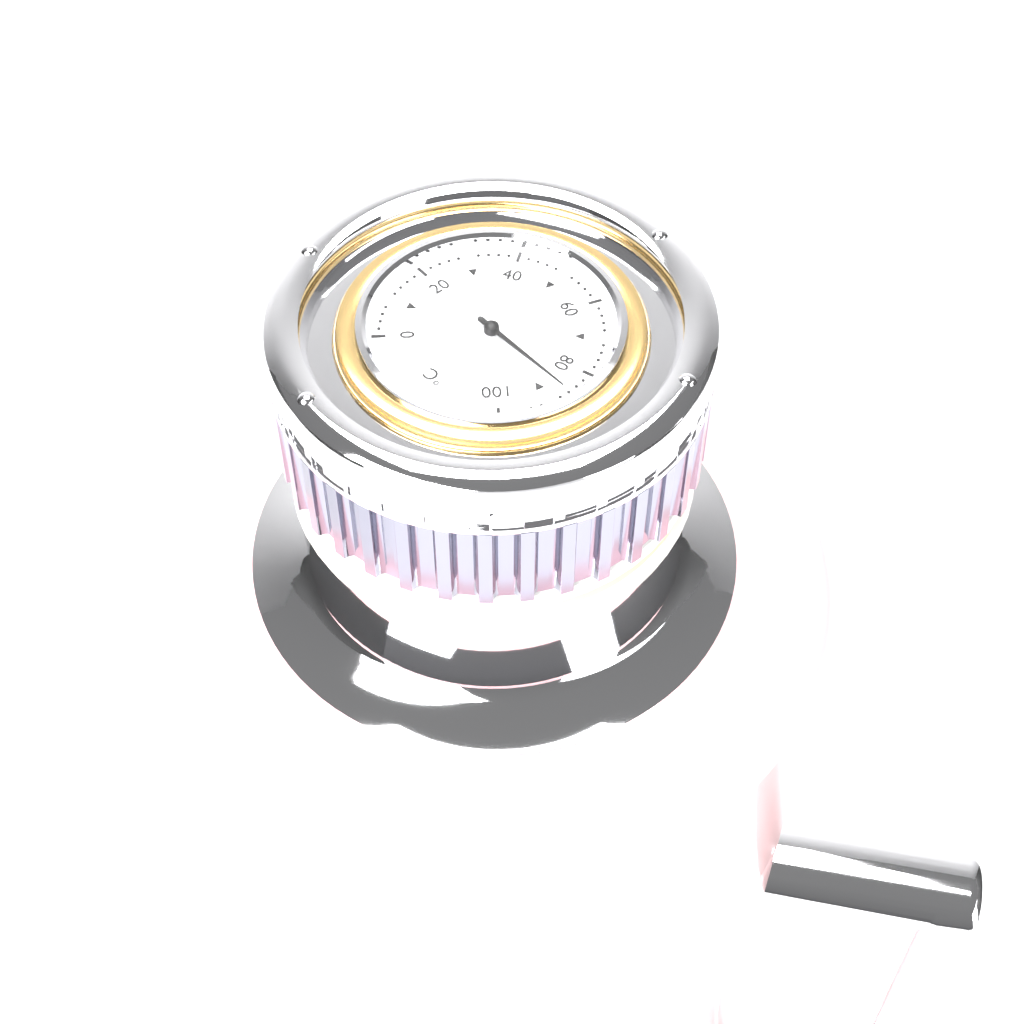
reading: 86 °C
